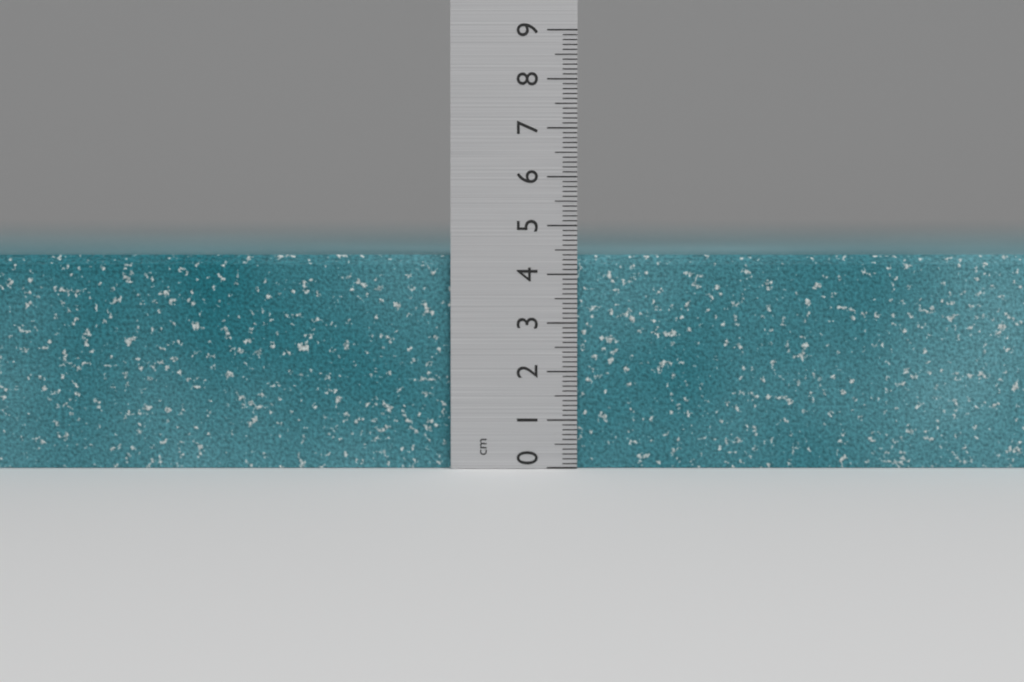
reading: 4.4 cm
